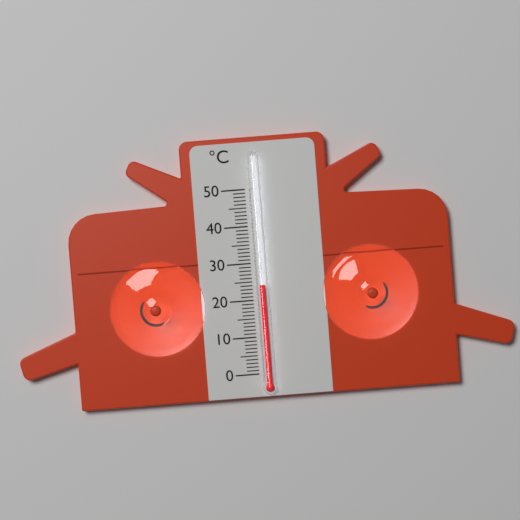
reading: 24 °C
